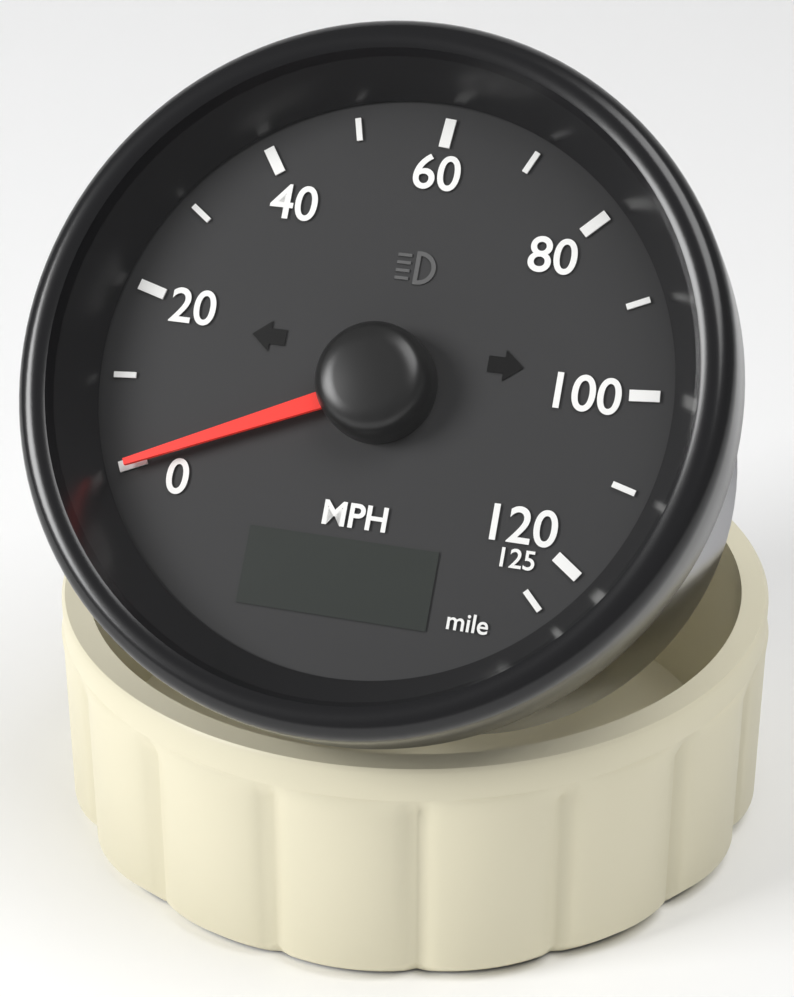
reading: 0 MPH
